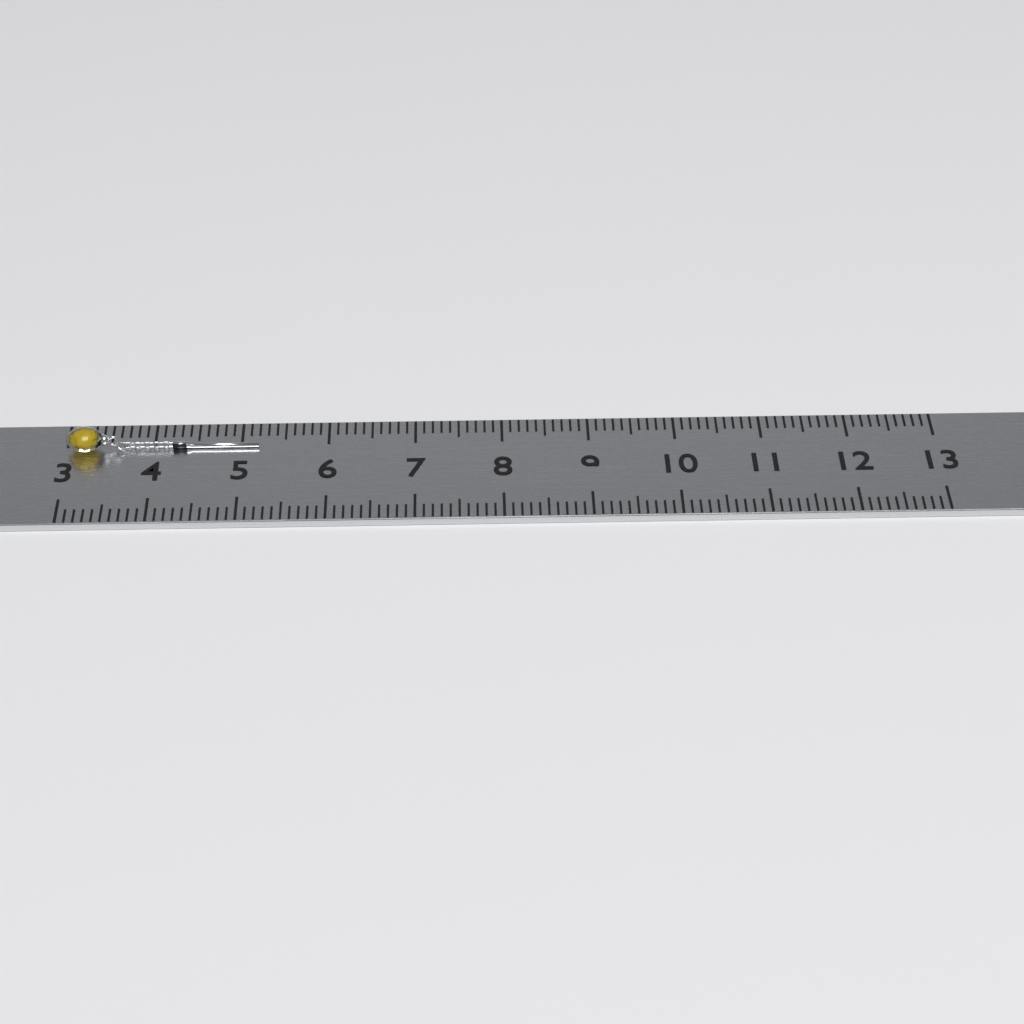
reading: 5.2 (no unit)
